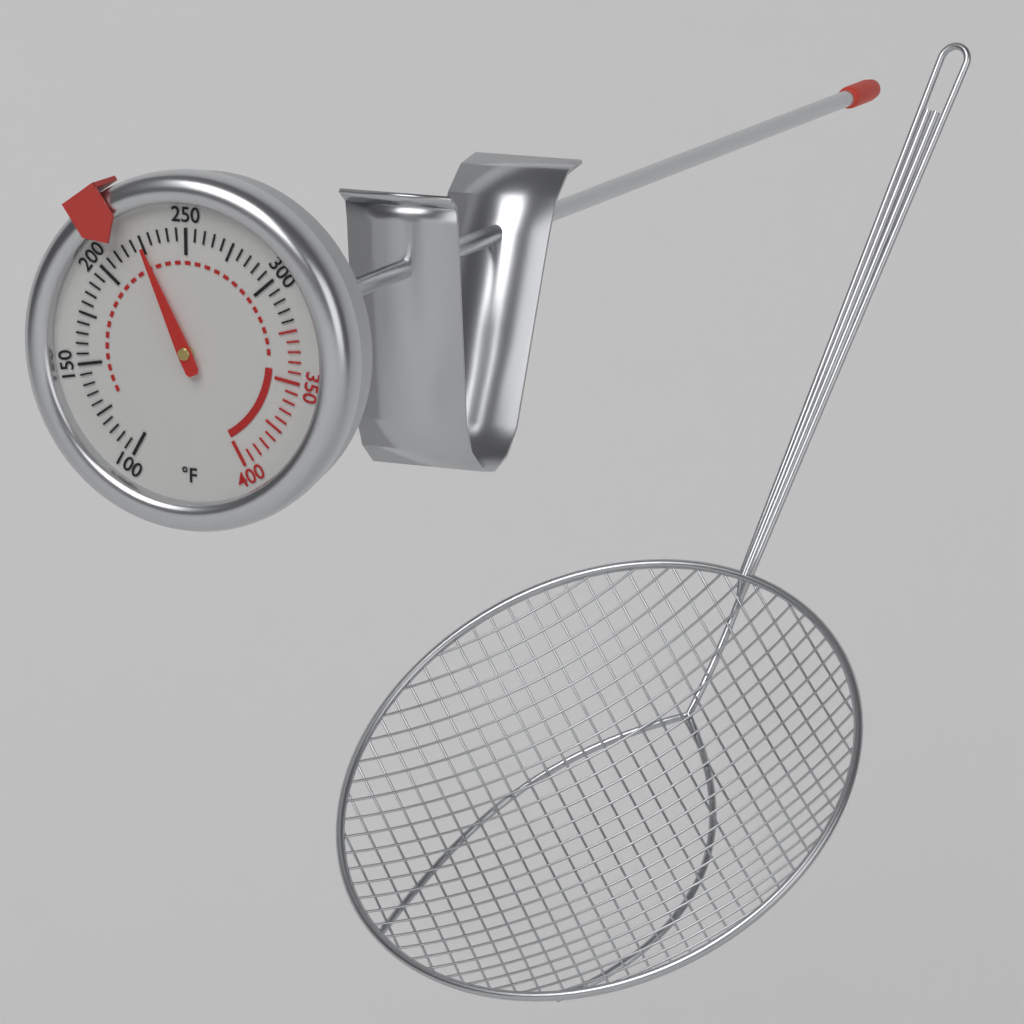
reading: 225 °F
